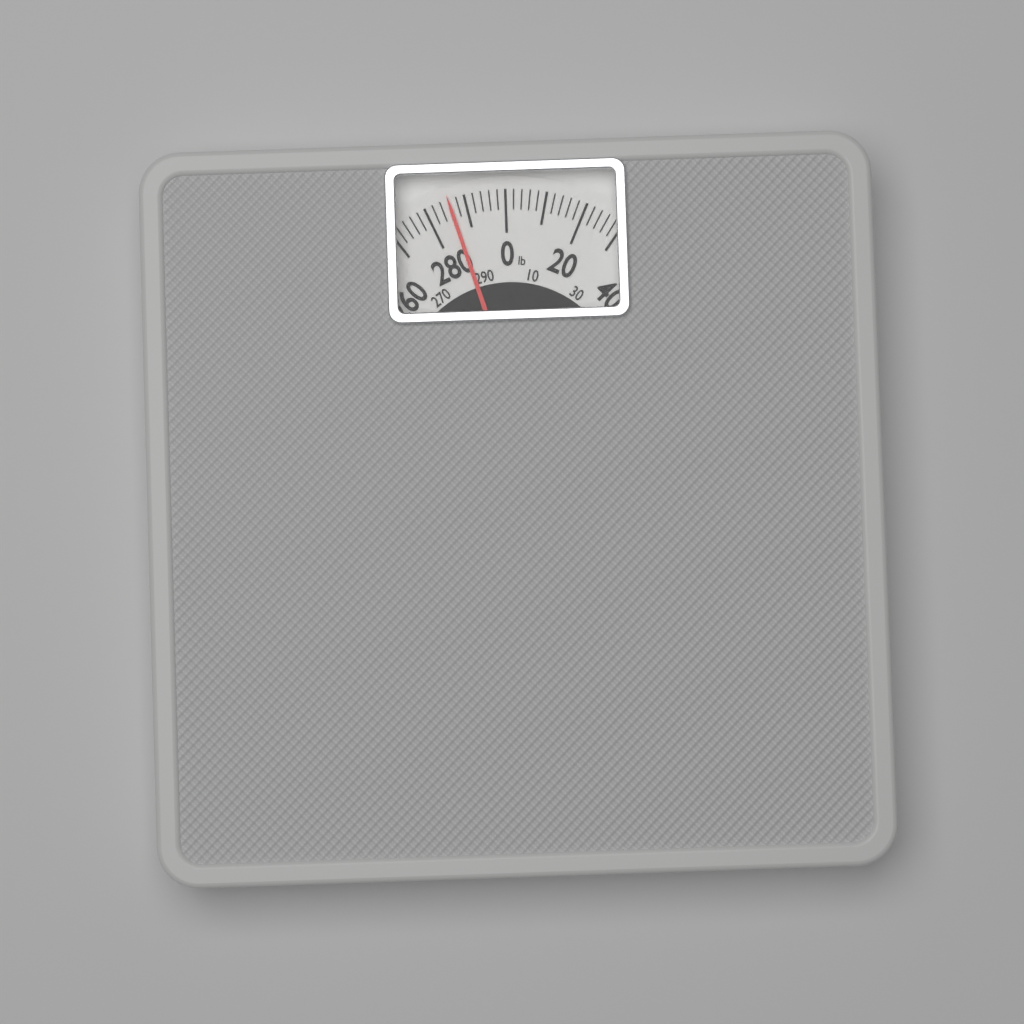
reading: 286 lb
